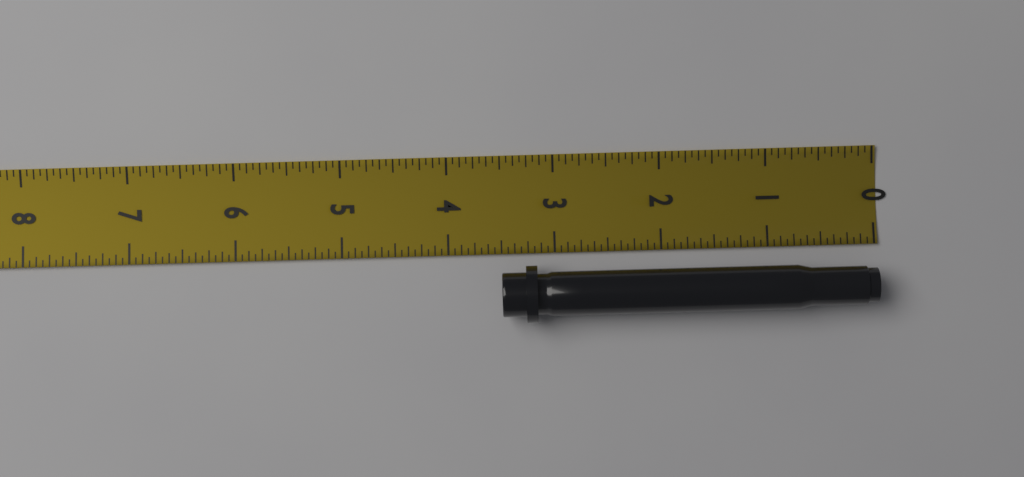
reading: 3.5000 in
